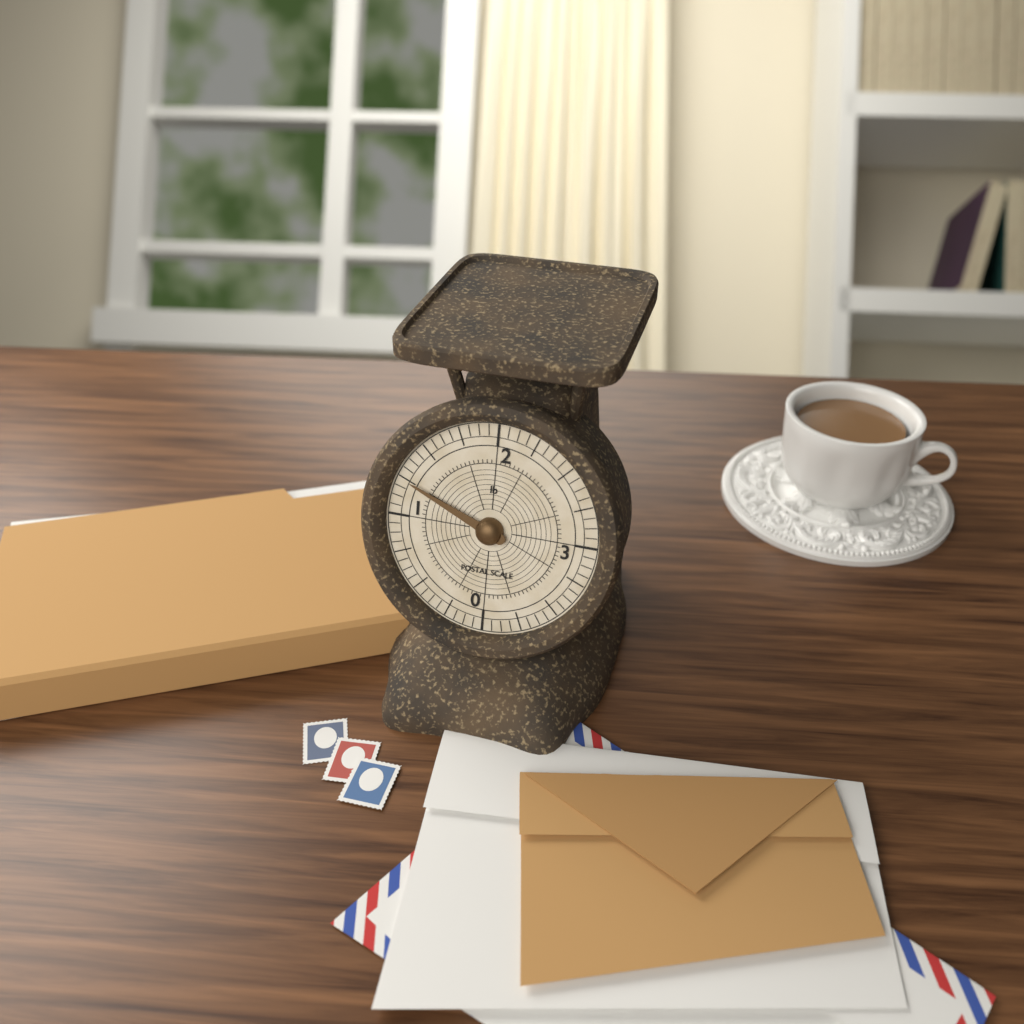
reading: 1.2500 lb
